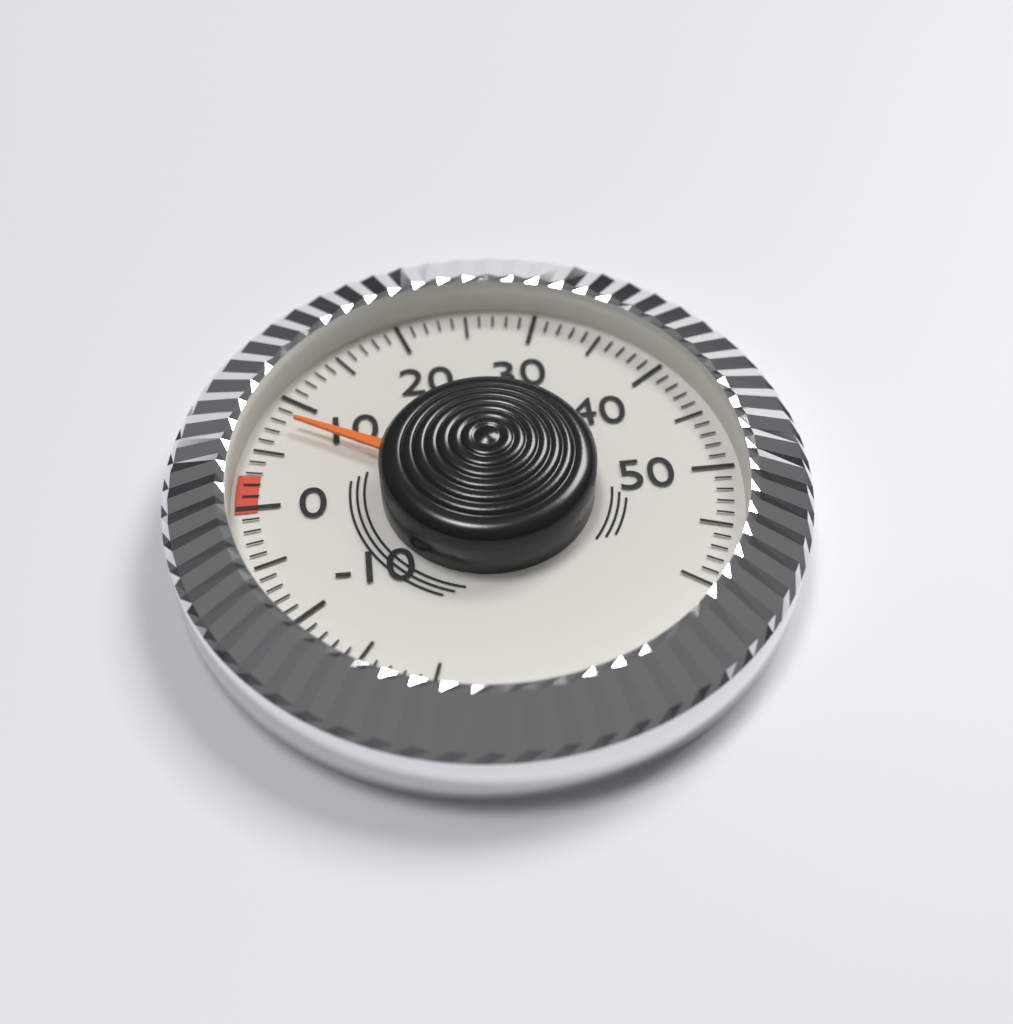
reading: 8 (no unit)
